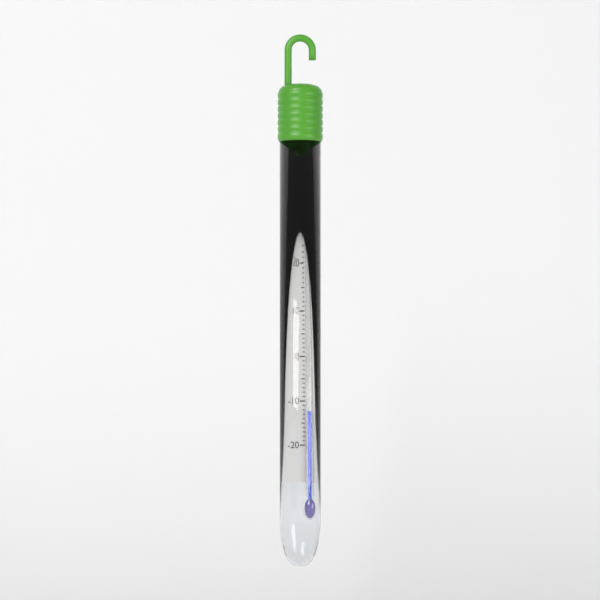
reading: -12 °C
